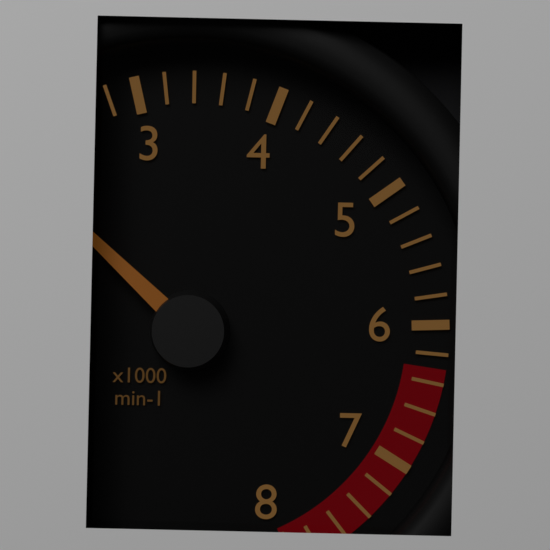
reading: 2000 min-1
